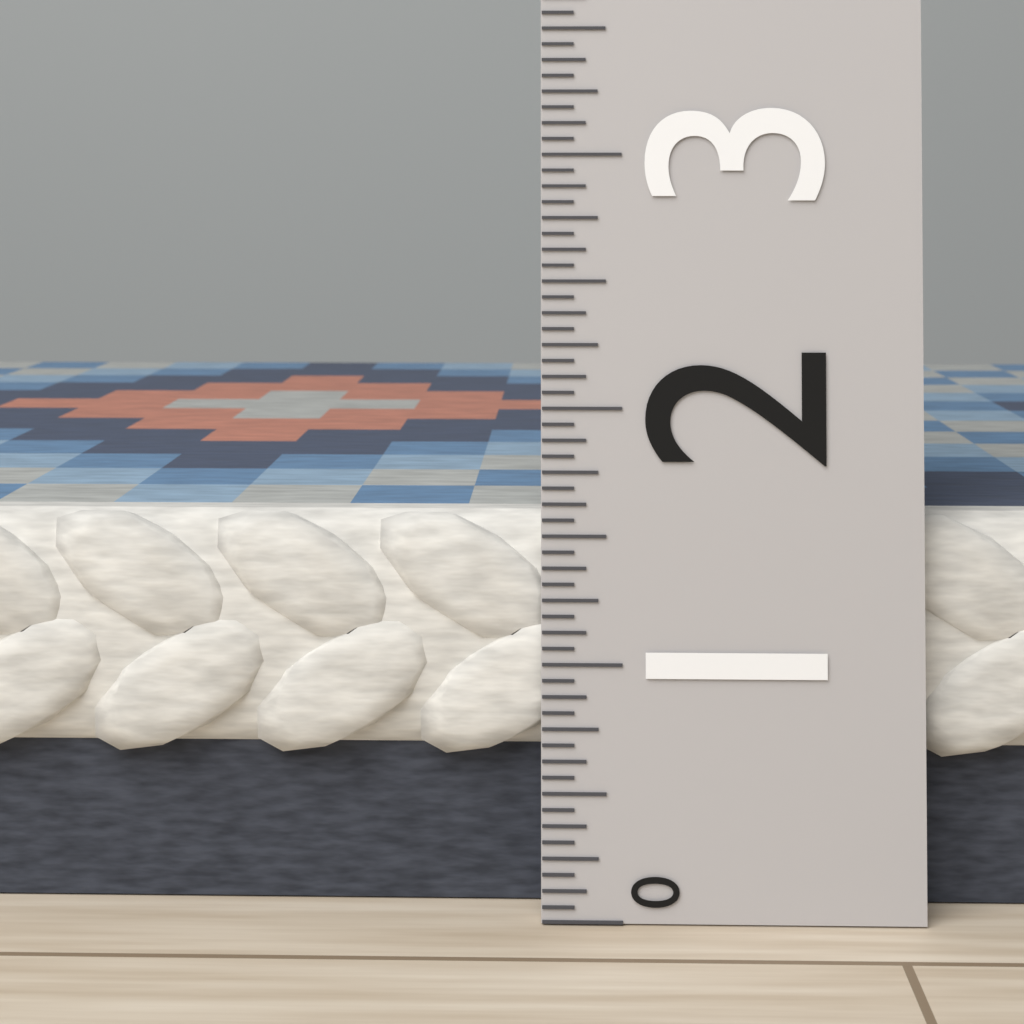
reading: 1.5625 (no unit)
